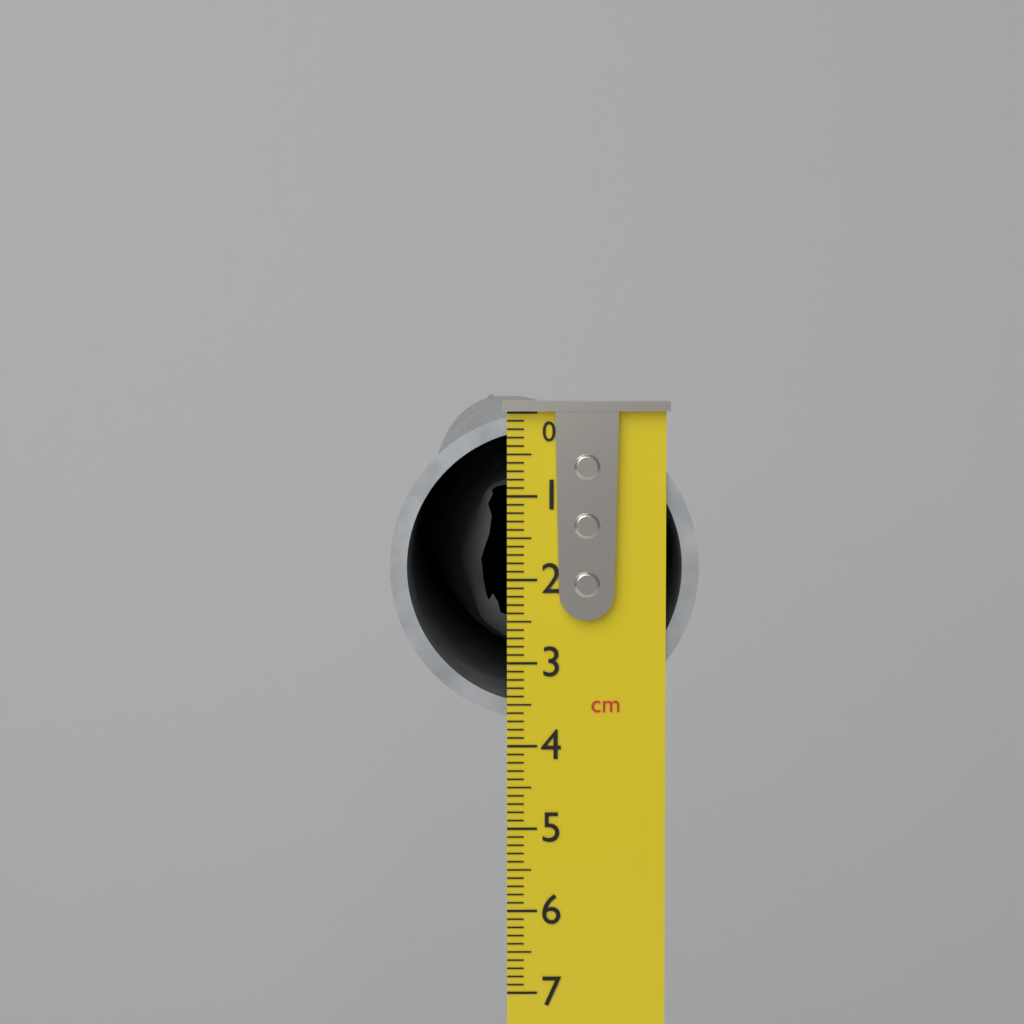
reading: 3.7 cm
